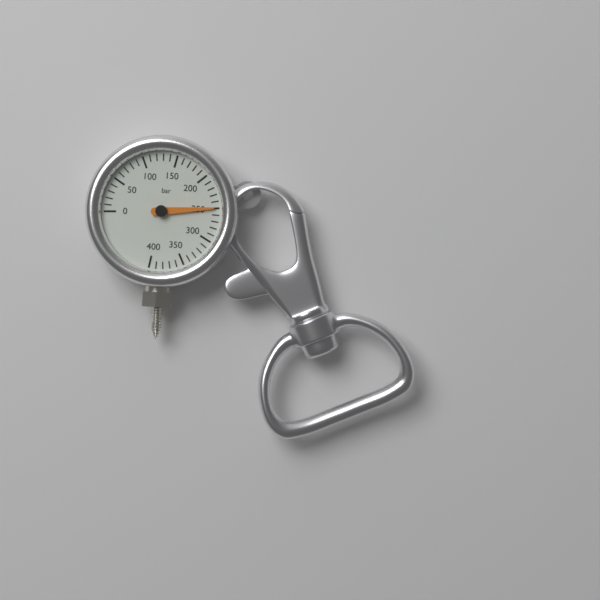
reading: 250 bar
